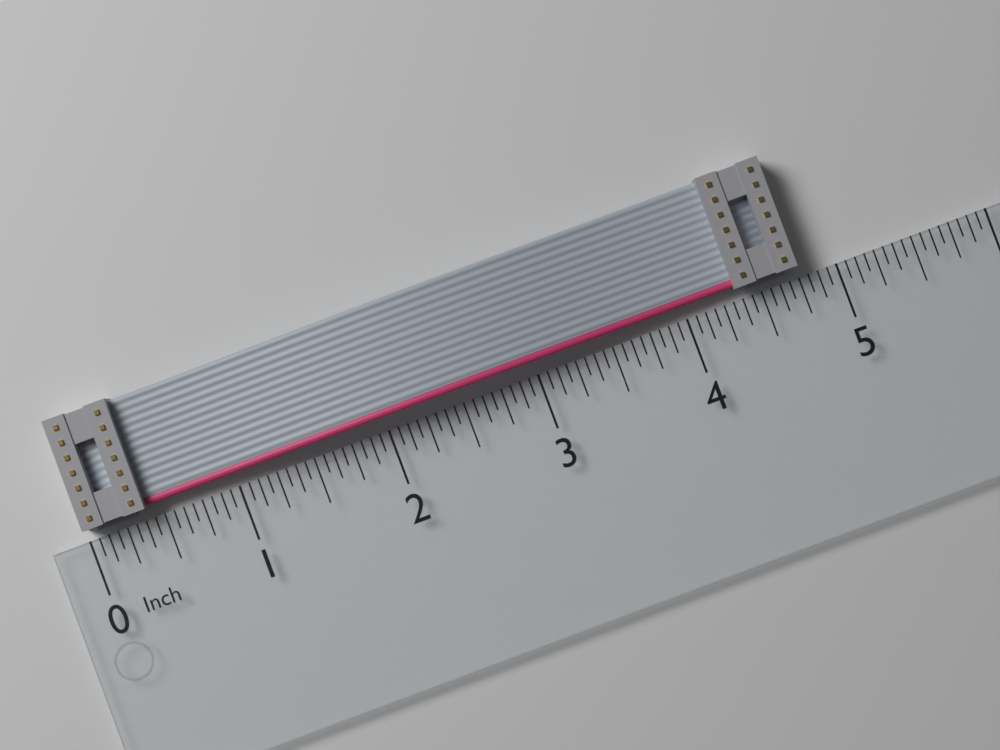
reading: 4.7500 in
